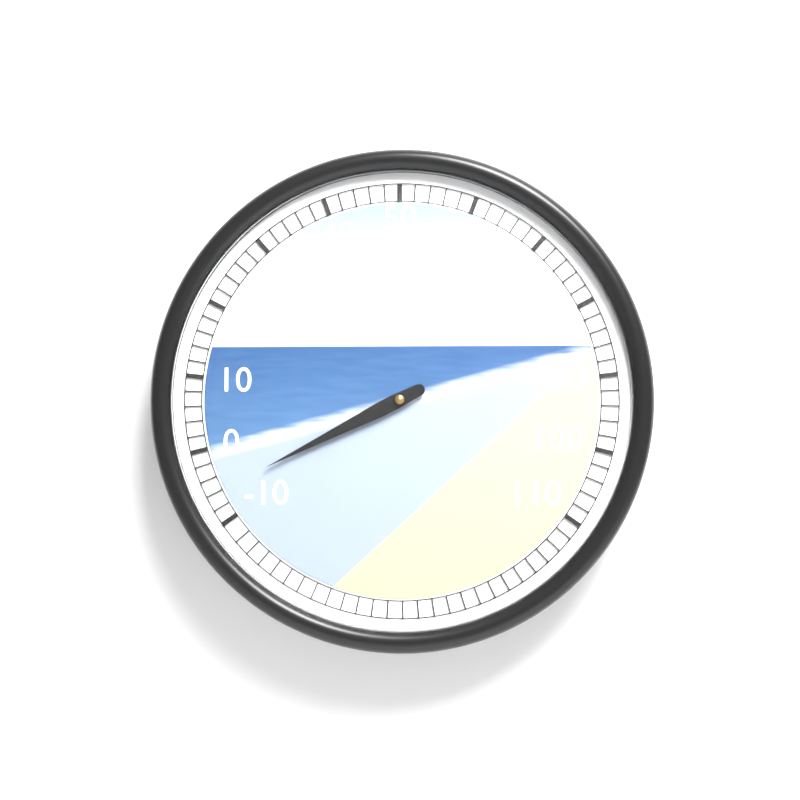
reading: -6 (no unit)
